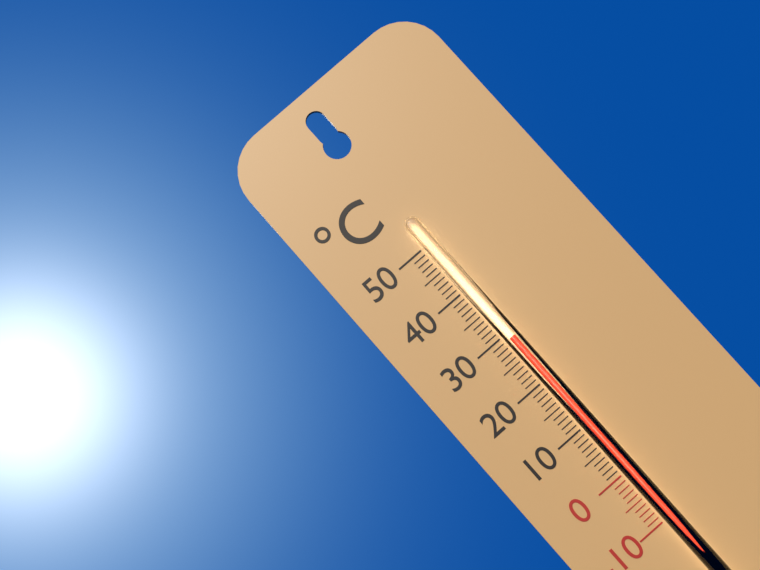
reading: 29 °C
